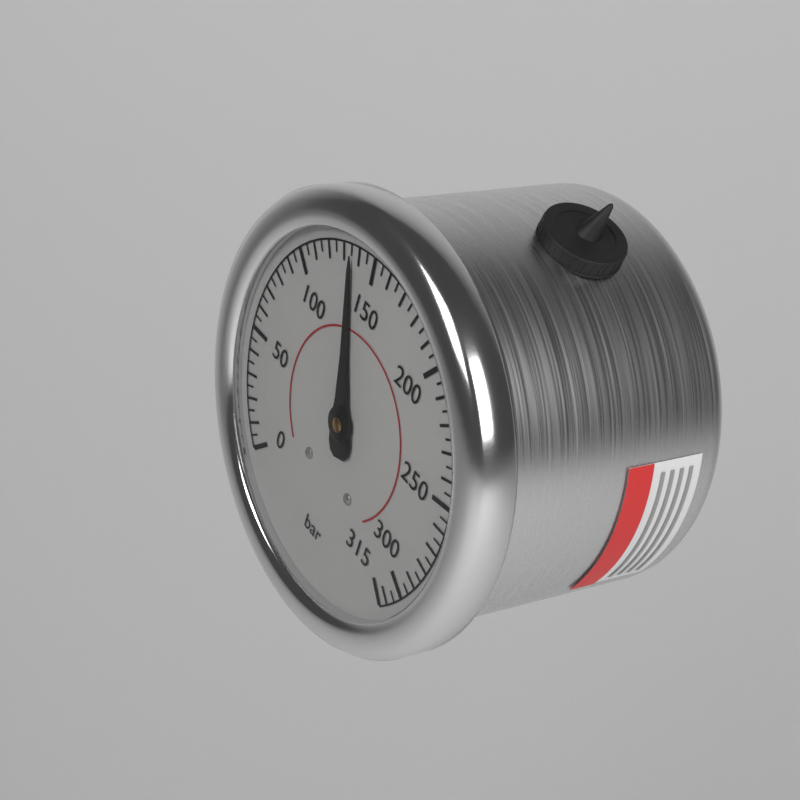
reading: 135 bar
